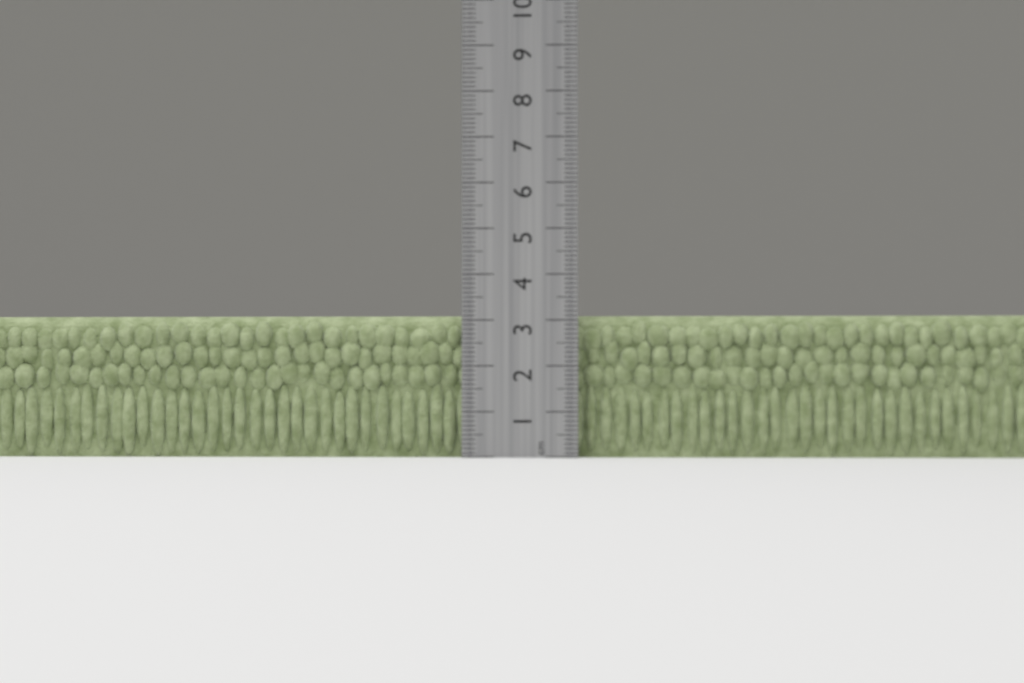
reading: 3.1 cm
